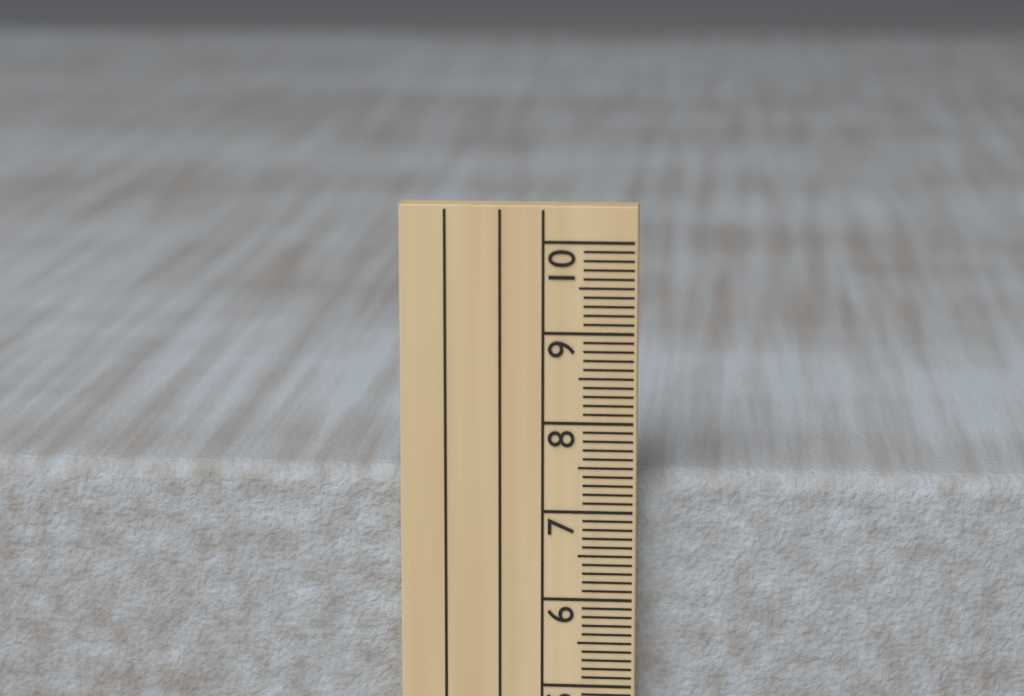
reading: 7.4 cm
